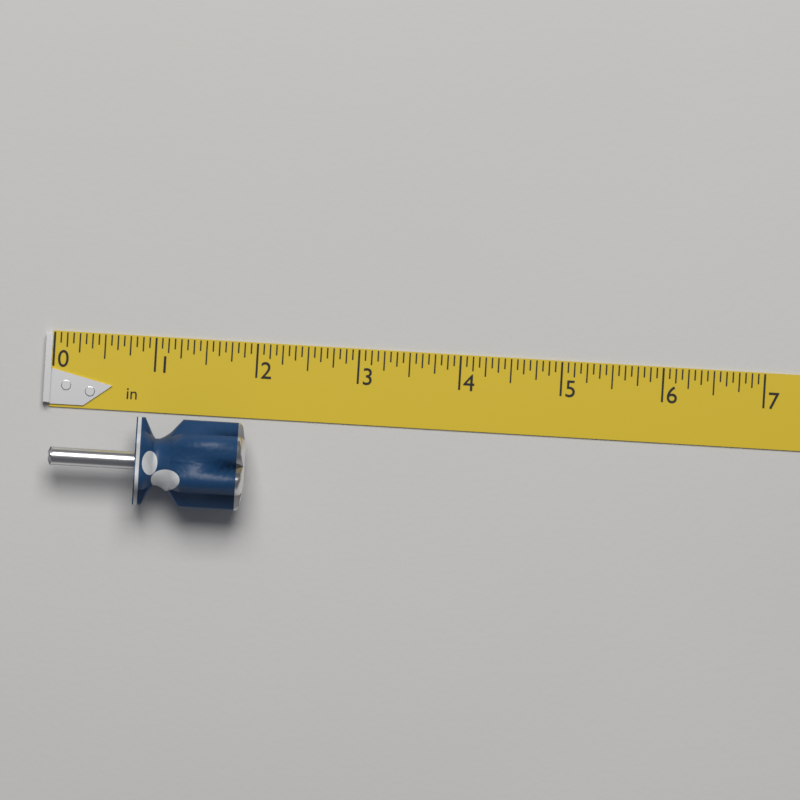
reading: 1.9375 in
